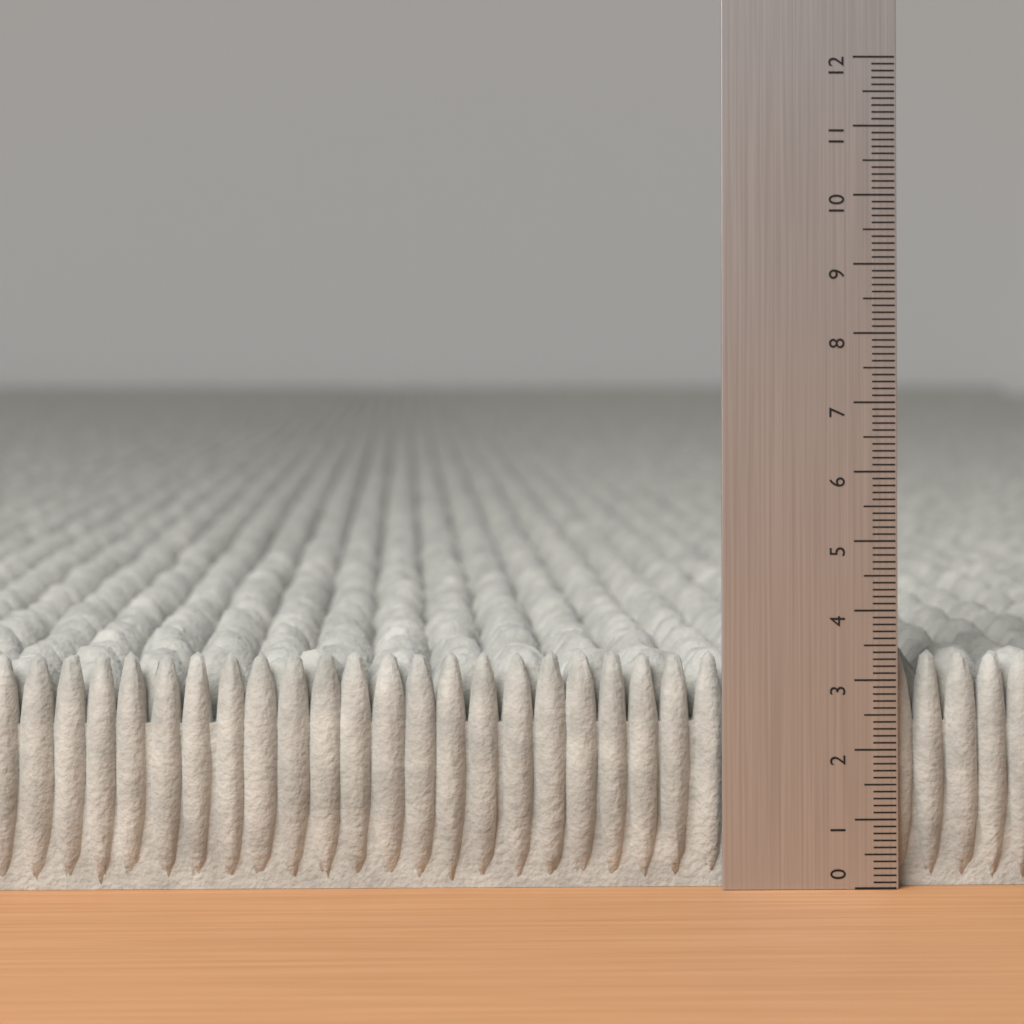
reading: 3.4 (no unit)
